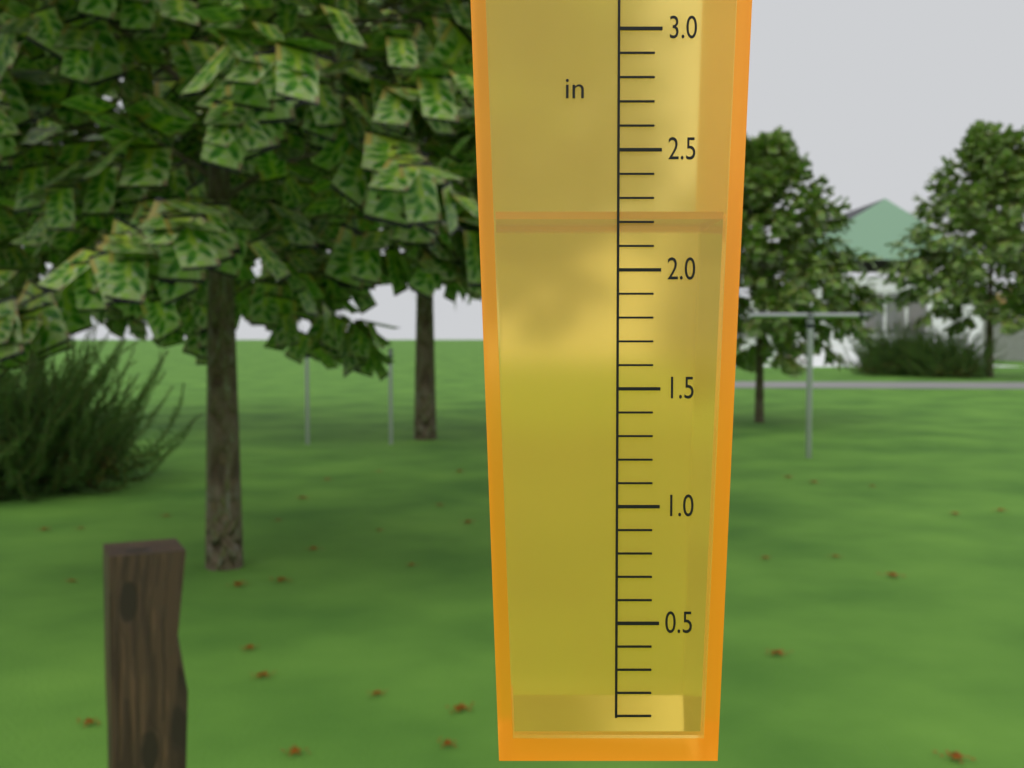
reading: 2.25 in
